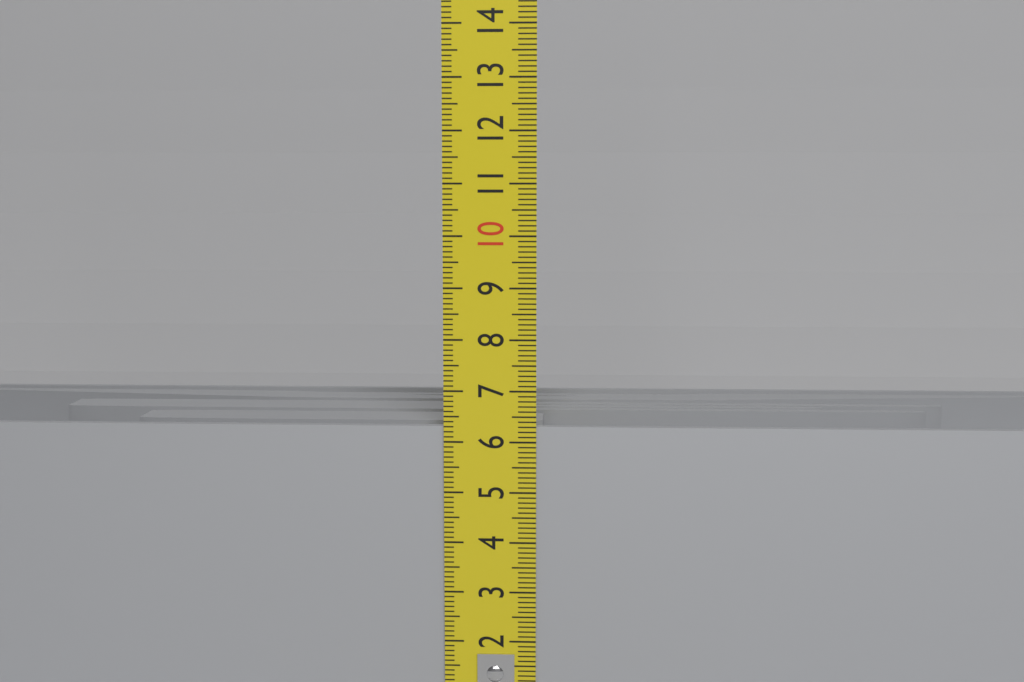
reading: 6.3 cm
